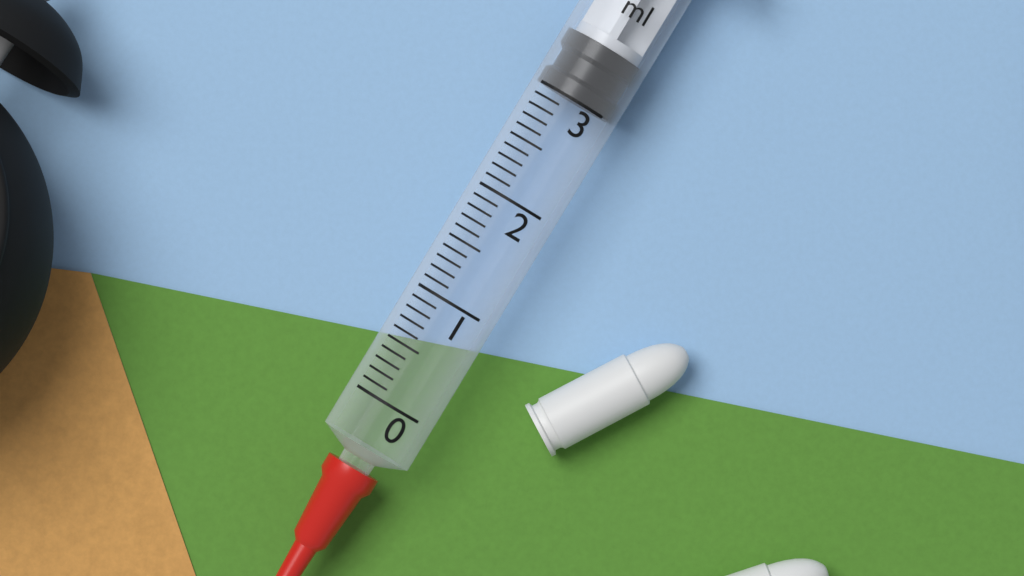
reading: 3.0 ml
